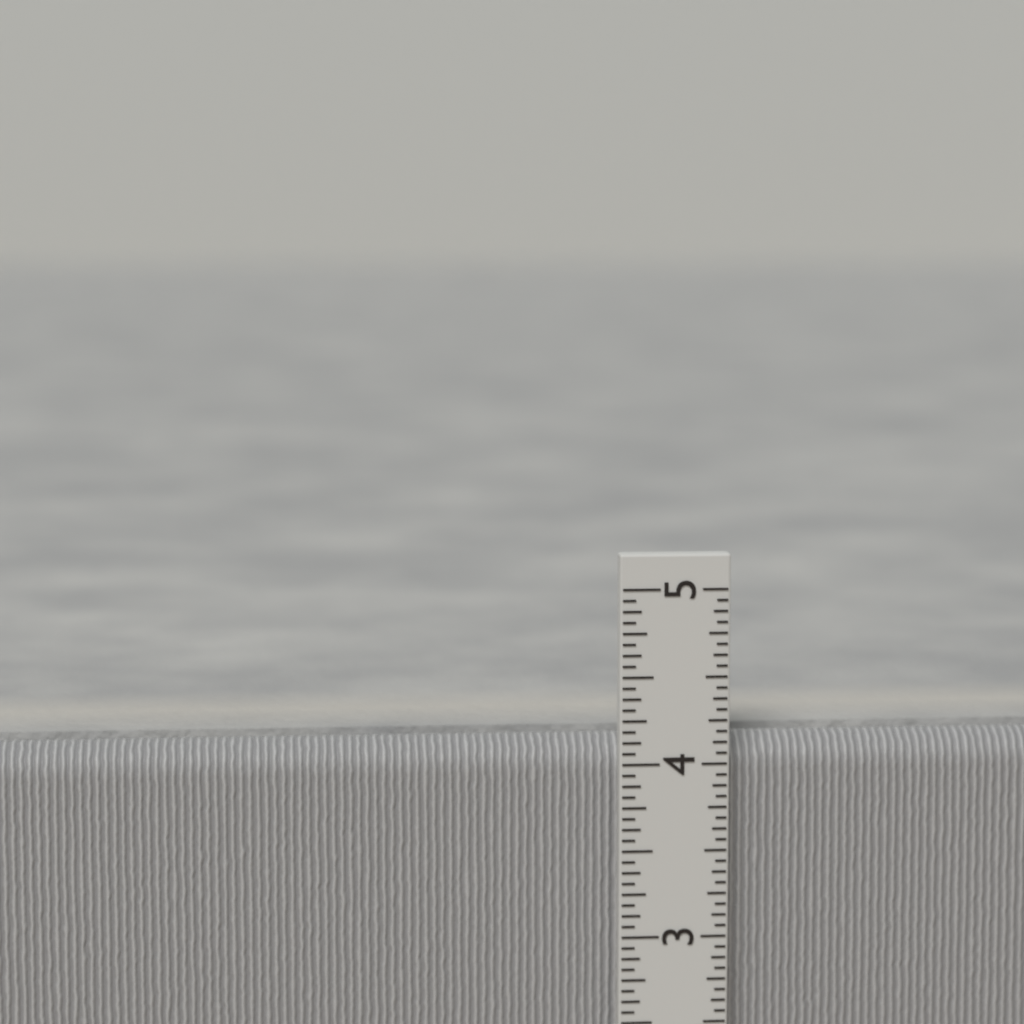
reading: 4.1250 in
